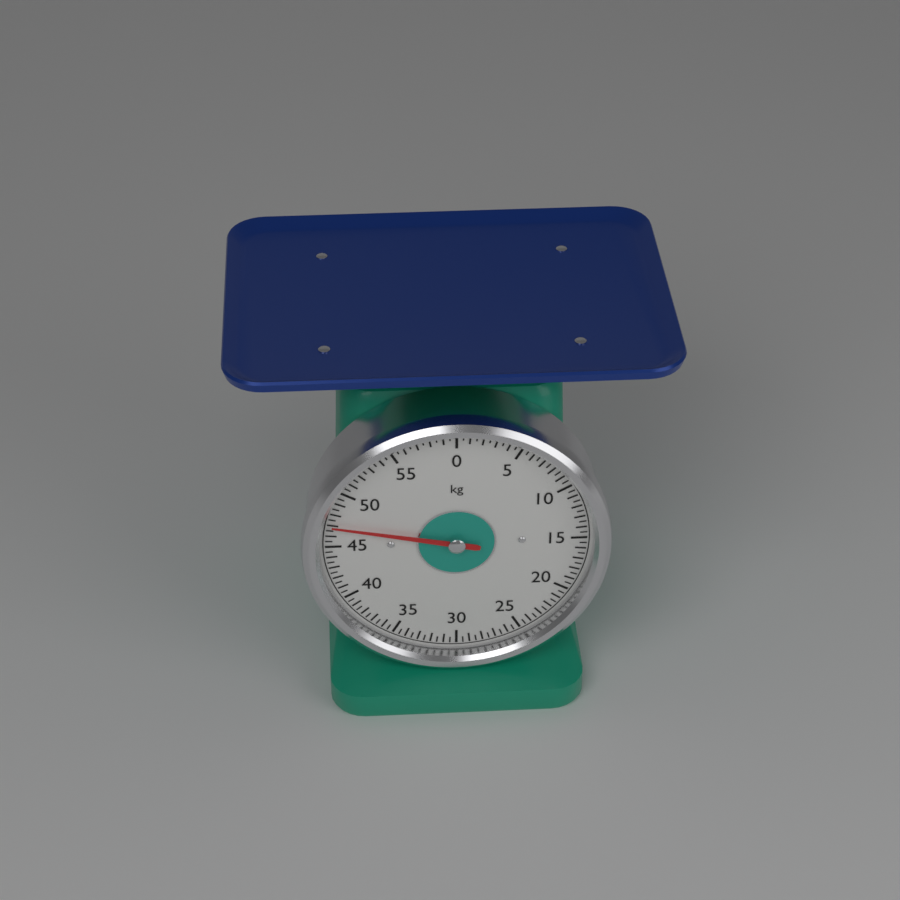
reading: 47.0 kg
